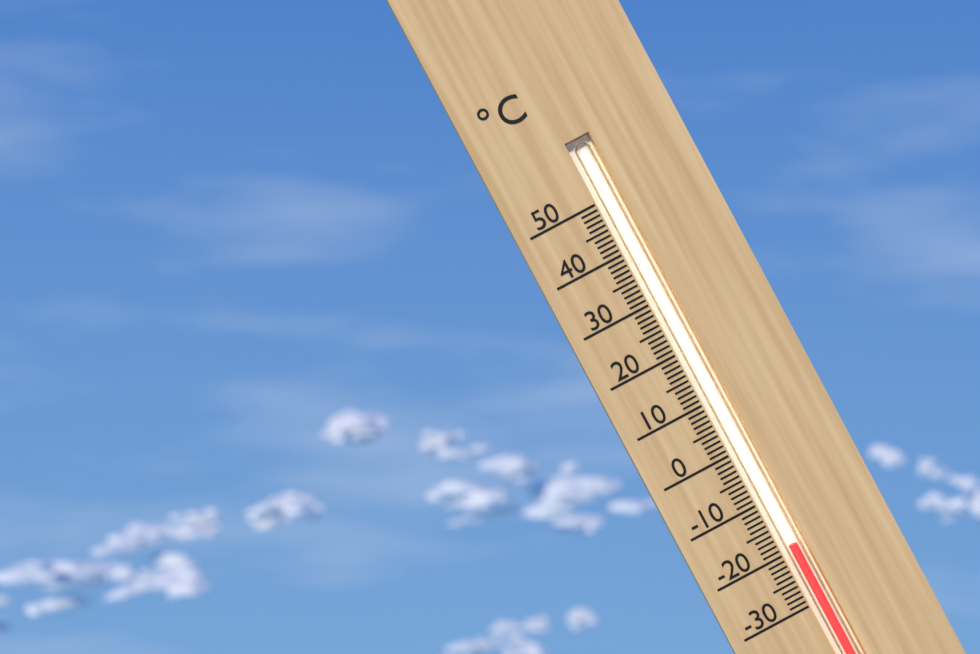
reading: -19 °C
